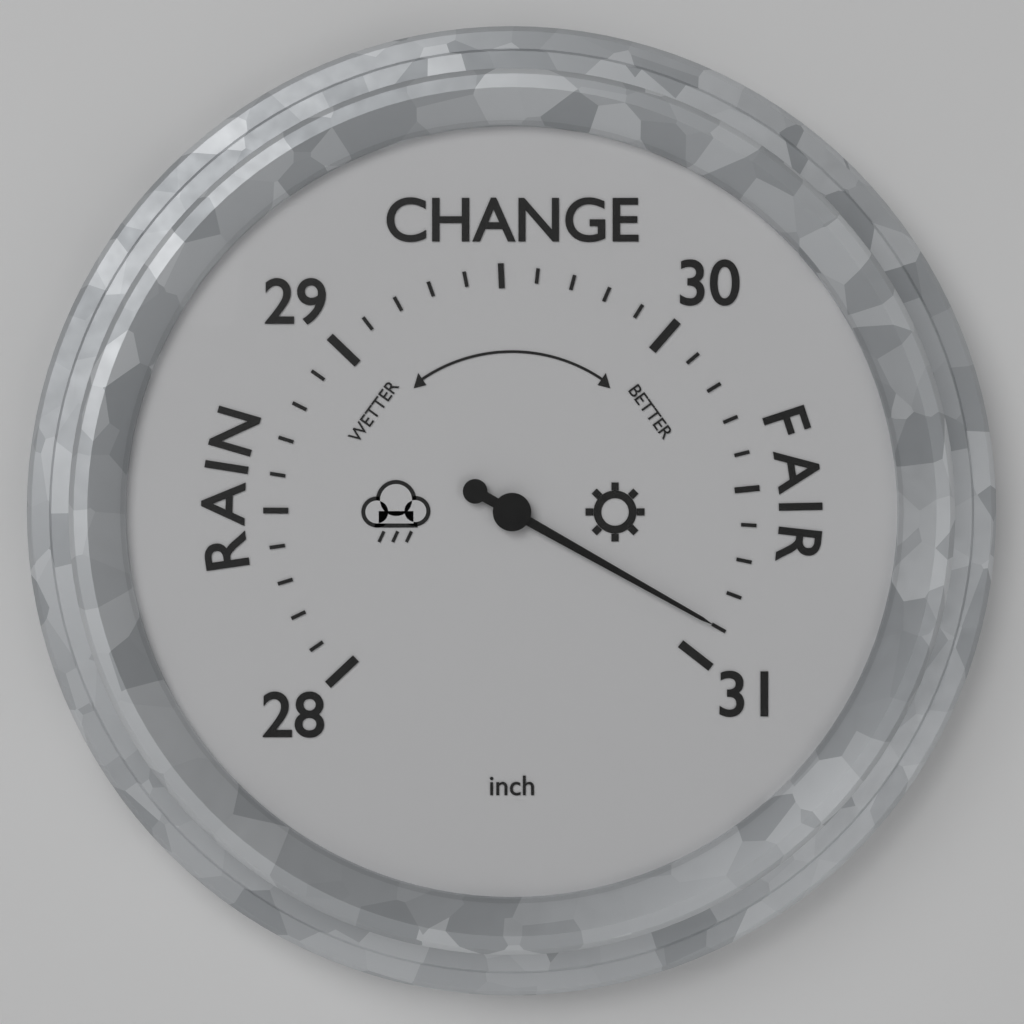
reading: 30.9 inch
